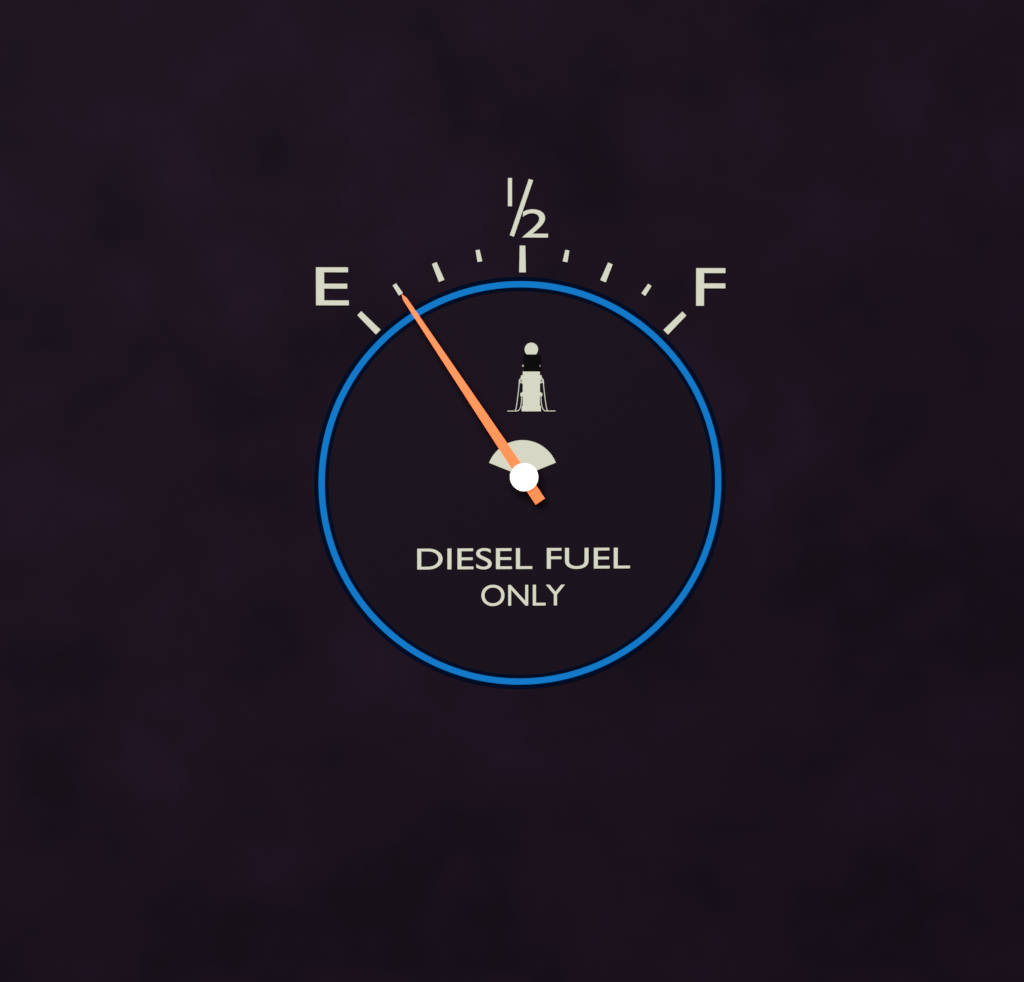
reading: 0.125 (no unit)
